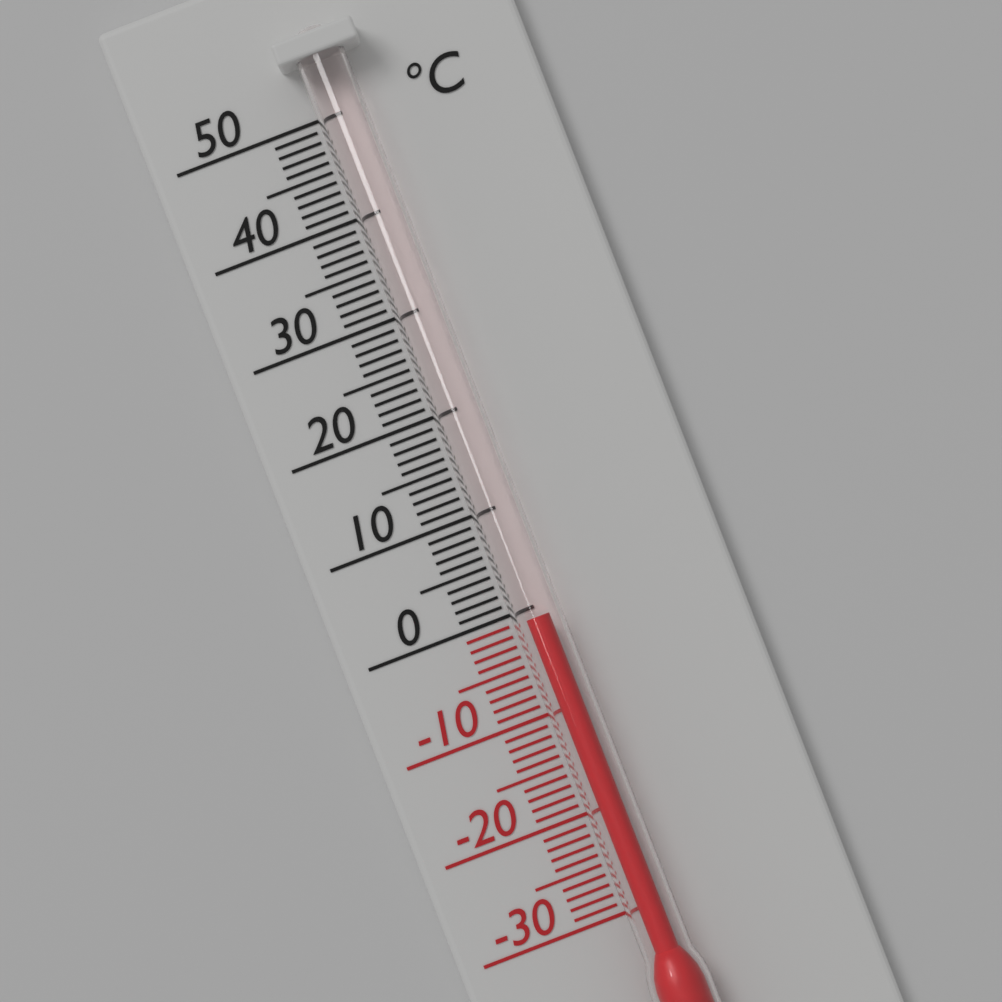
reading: -1 °C
